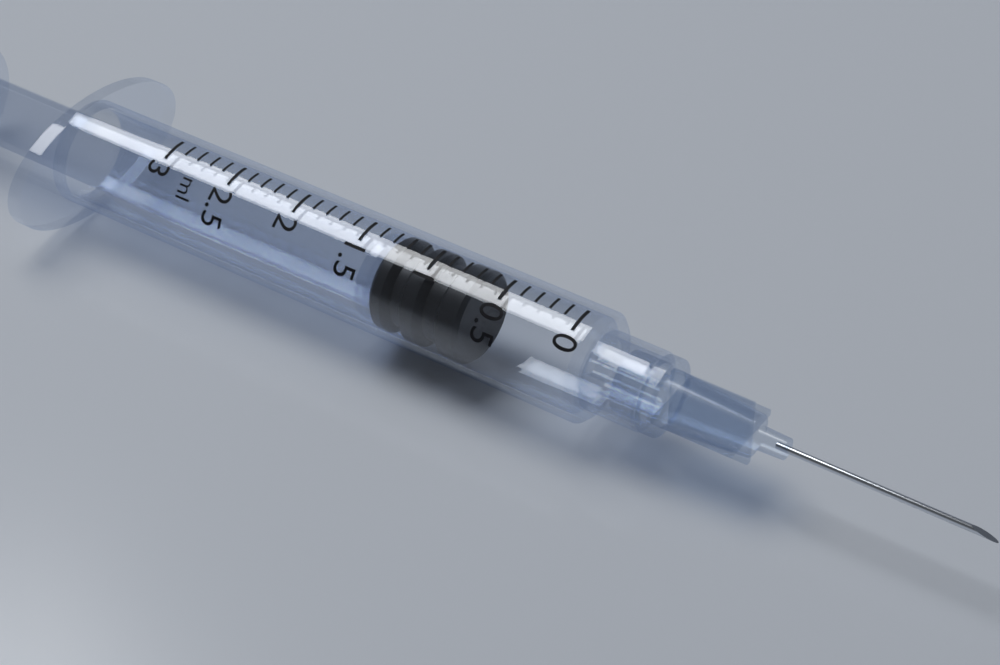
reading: 0.7 ml
